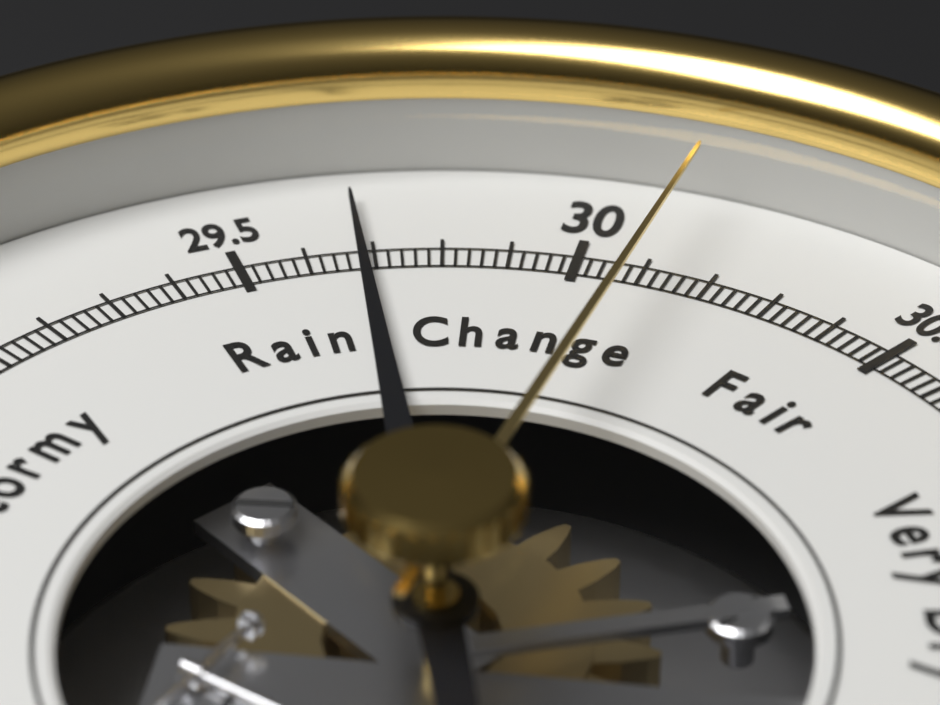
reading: 29.68 inHg
